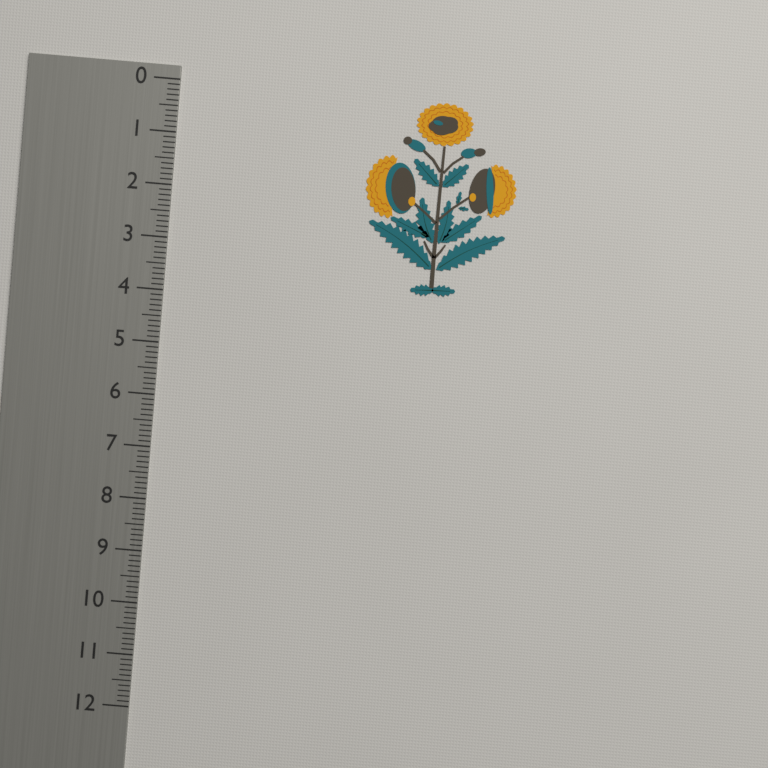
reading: 3.7 (no unit)
